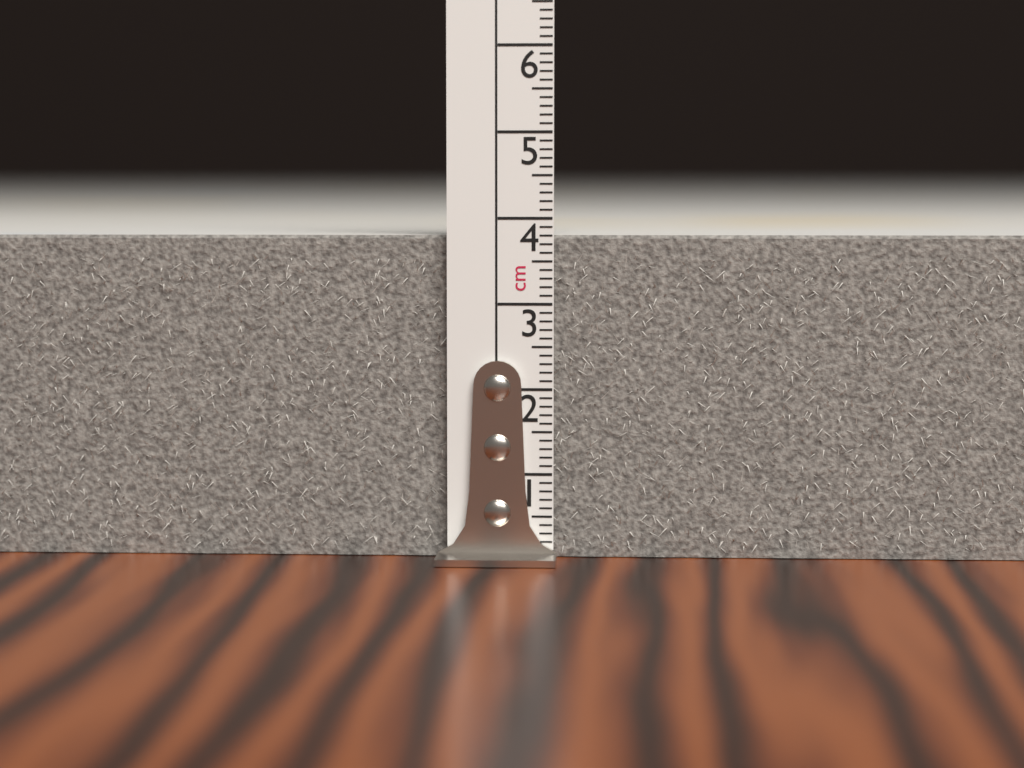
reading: 3.8 cm
